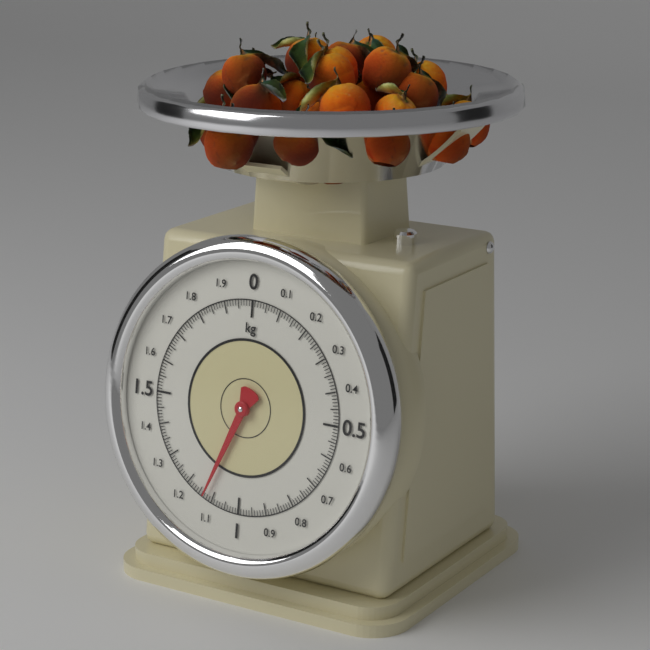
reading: 1.13 kg
